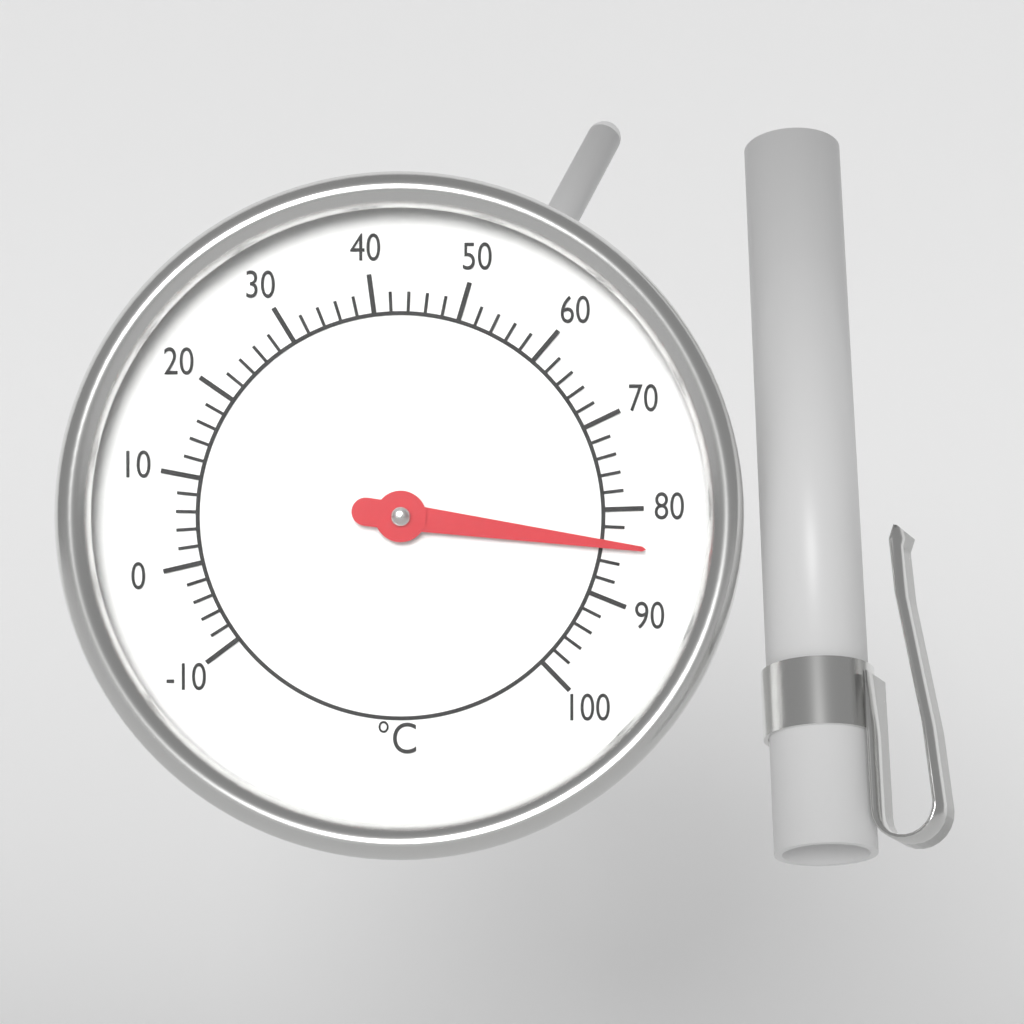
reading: 84 °C
